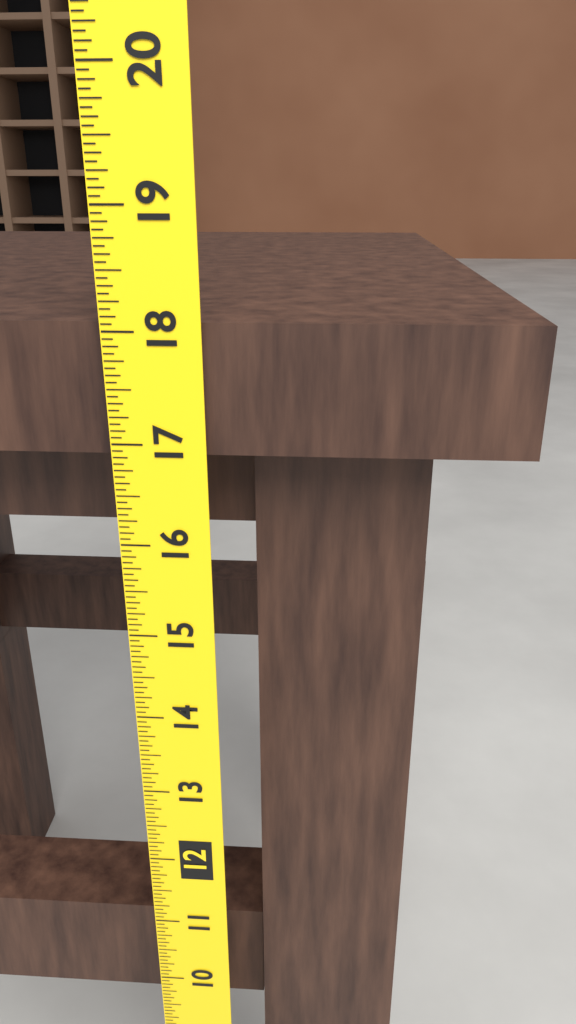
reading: 18.0625 (no unit)
